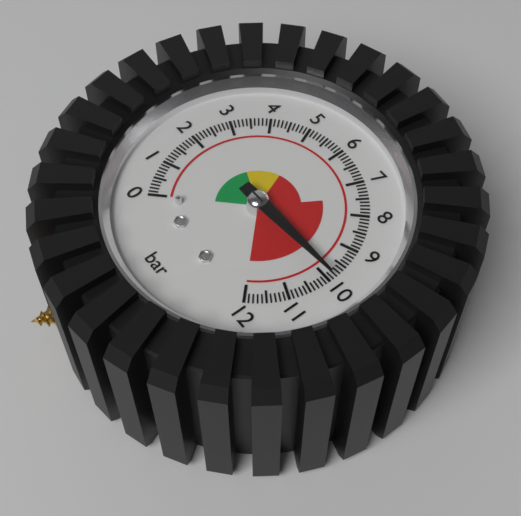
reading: 9.9 bar
